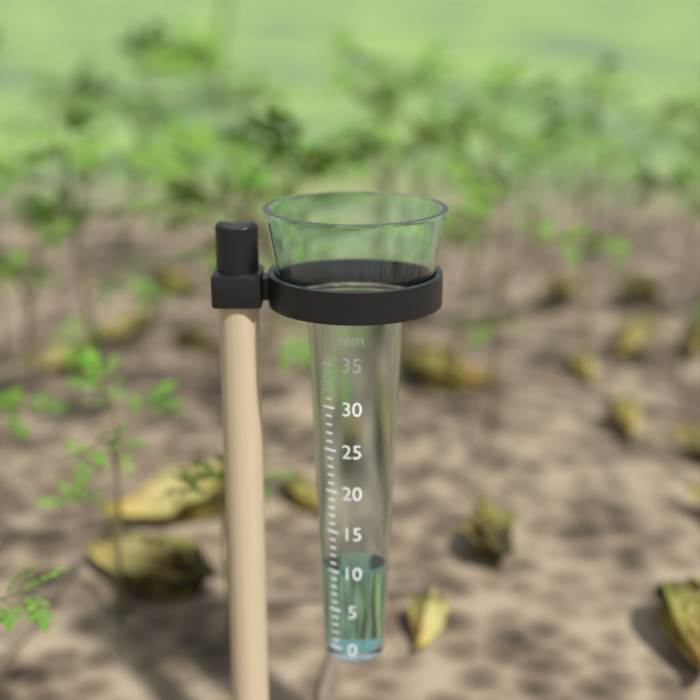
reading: 10 mm
